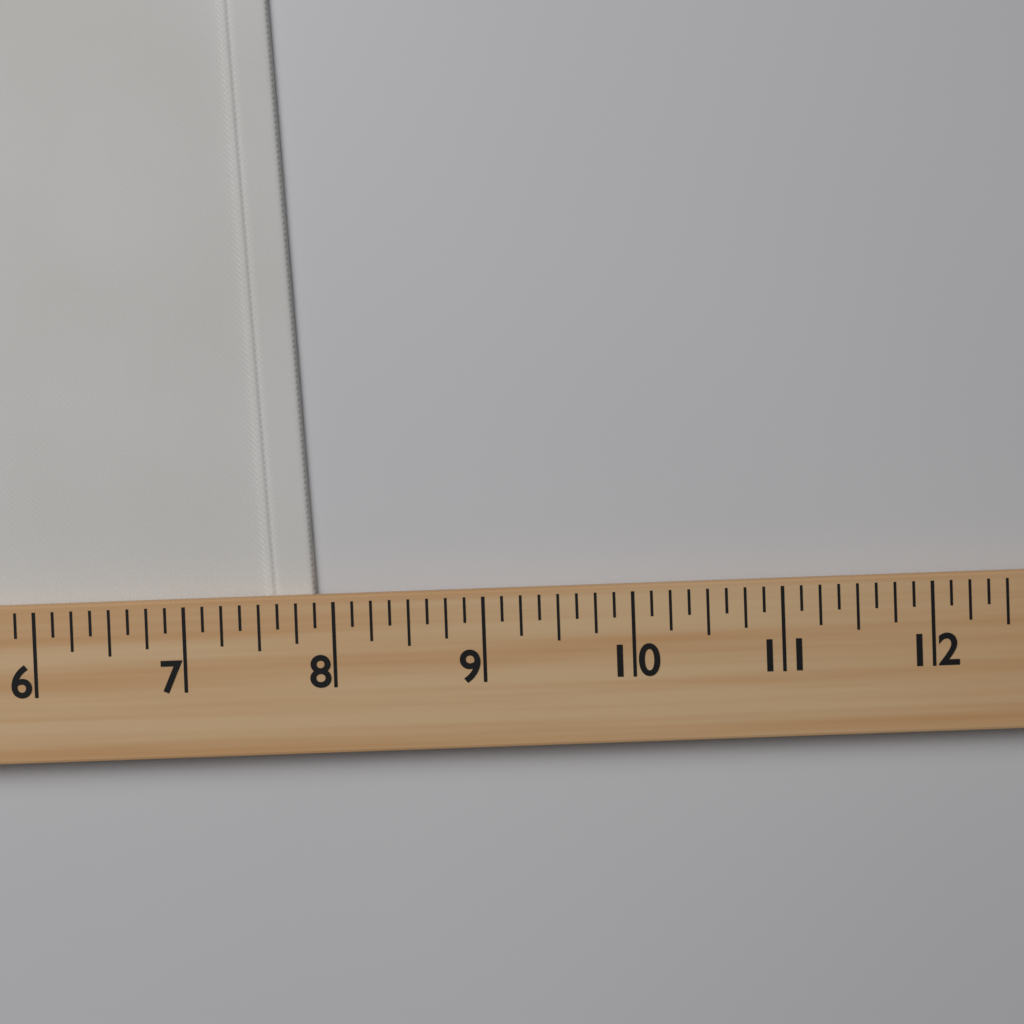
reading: 7.875 (no unit)
